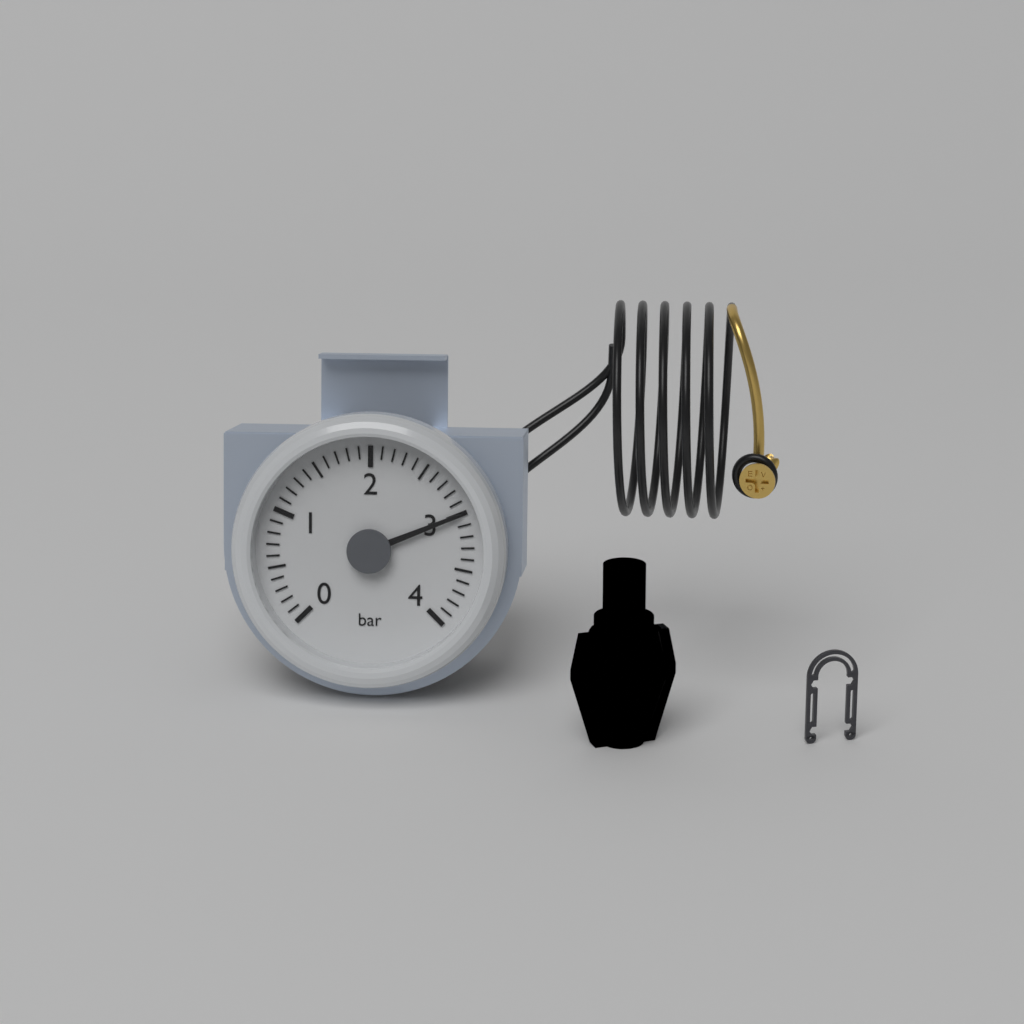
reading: 3.0 bar
